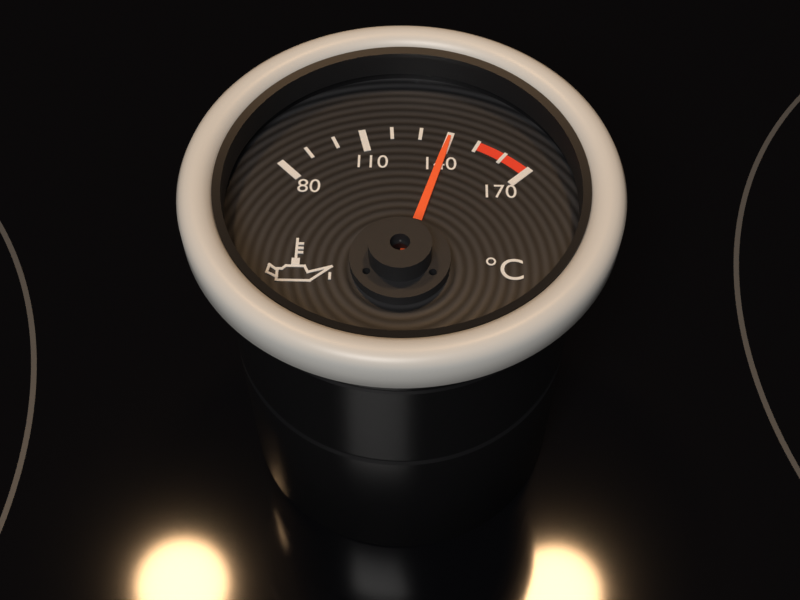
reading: 140 °C
